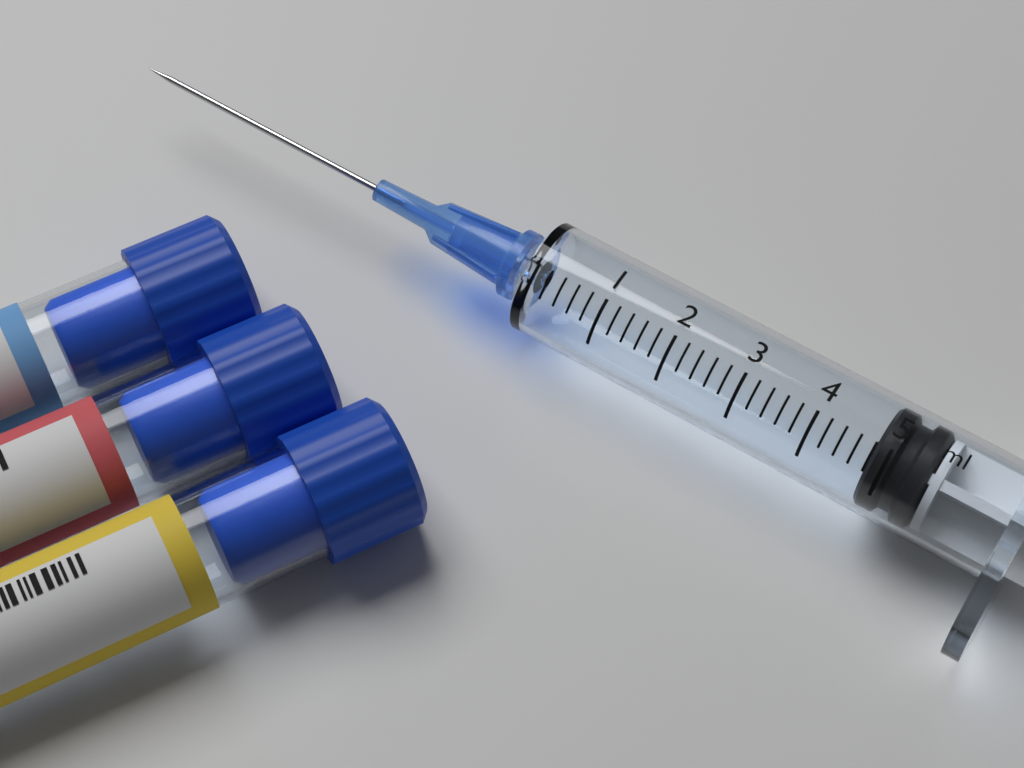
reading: 4.8 ml
